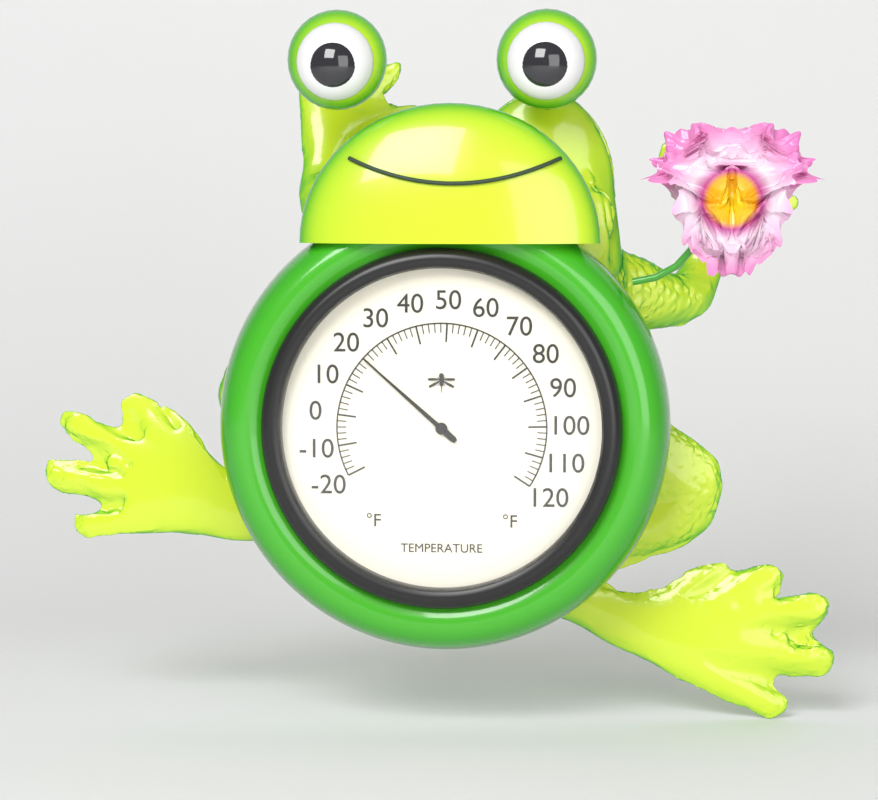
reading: 20 °F
